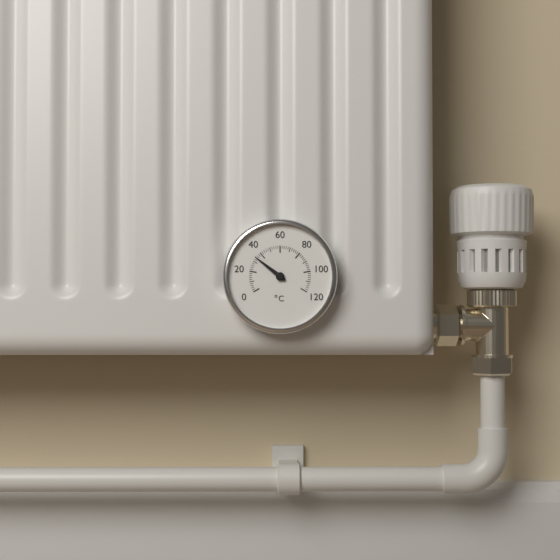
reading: 34 °C
